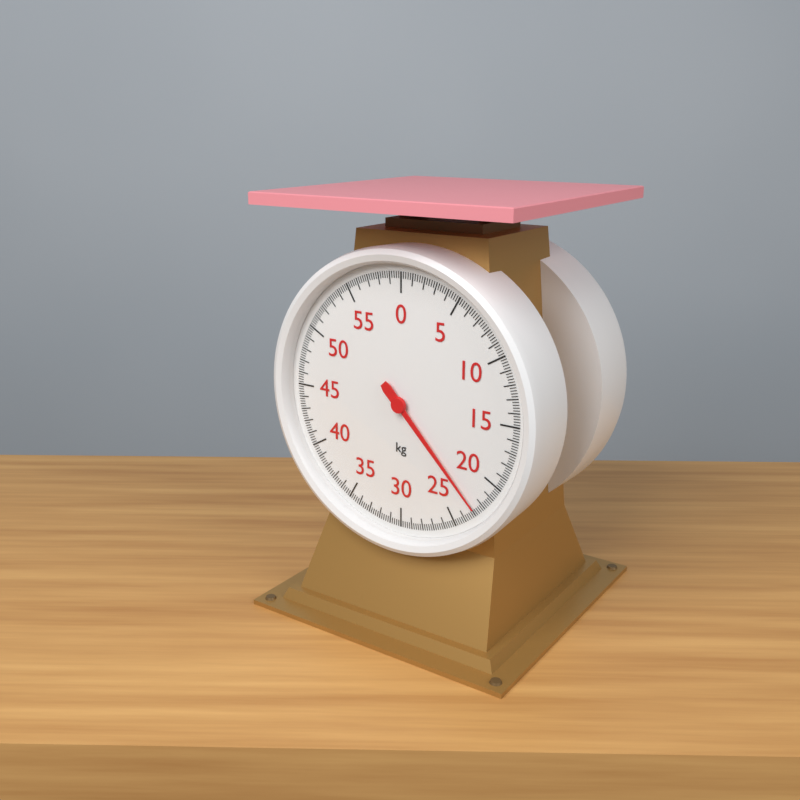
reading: 22.8 kg
